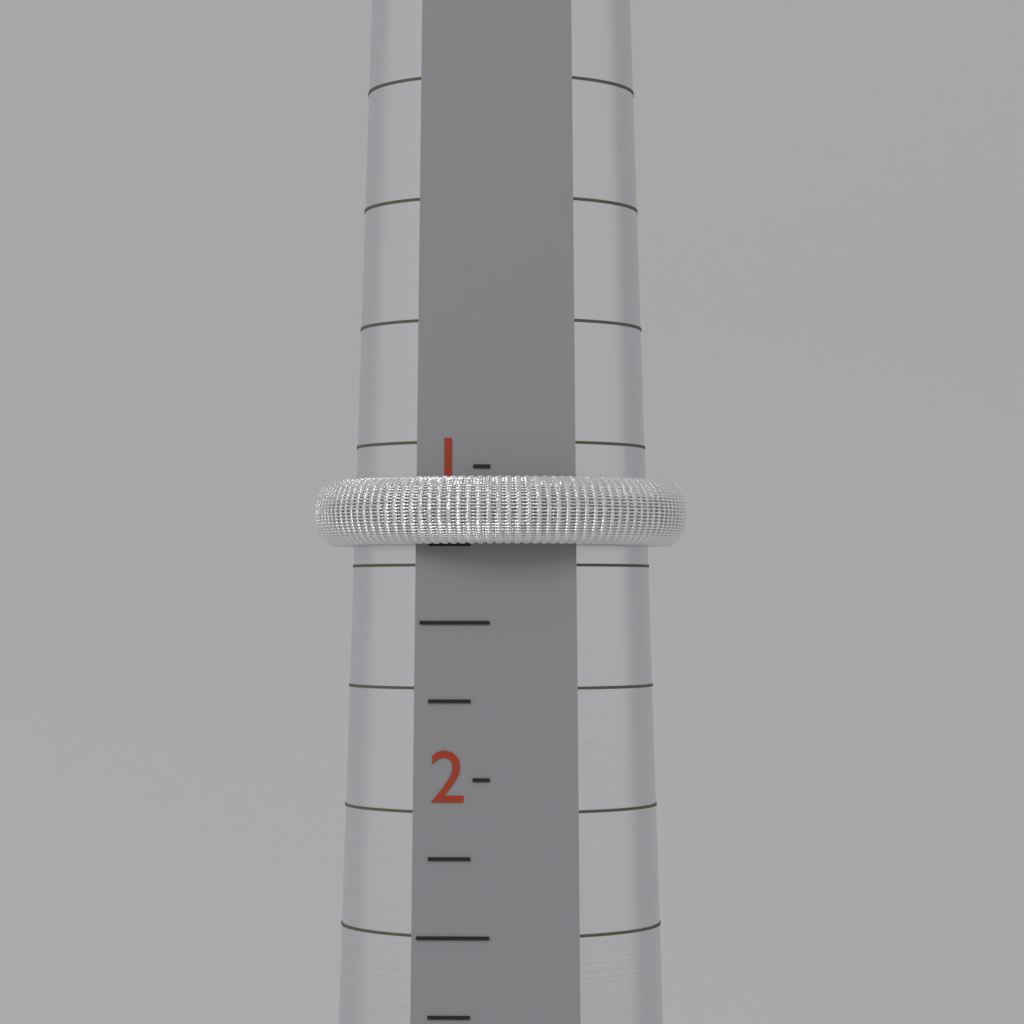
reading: 1.25 (no unit)
